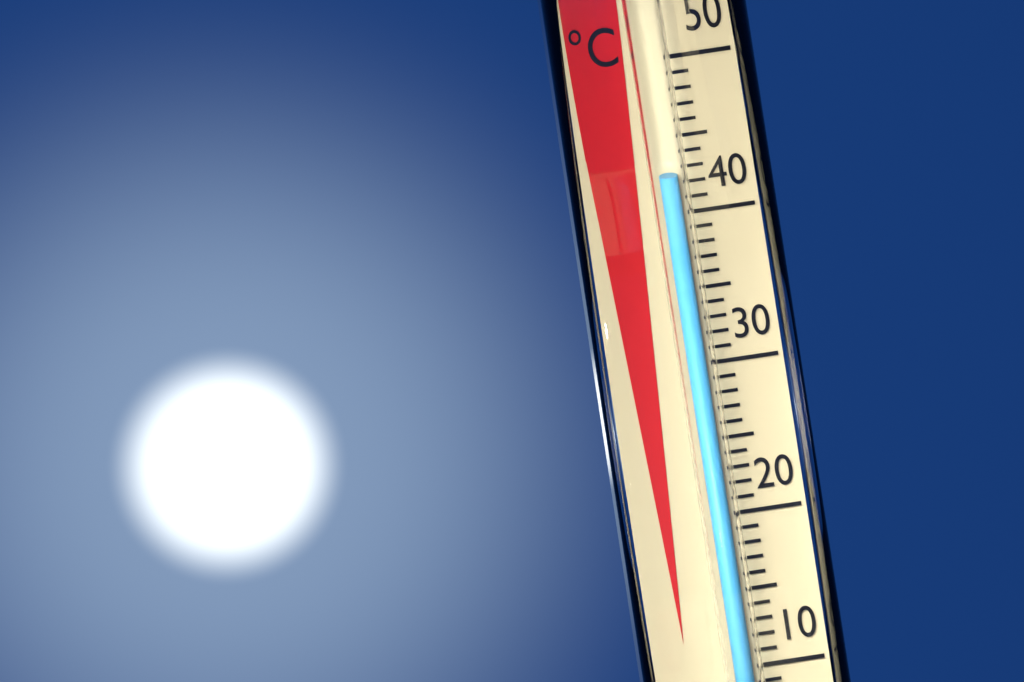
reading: 43 °C
